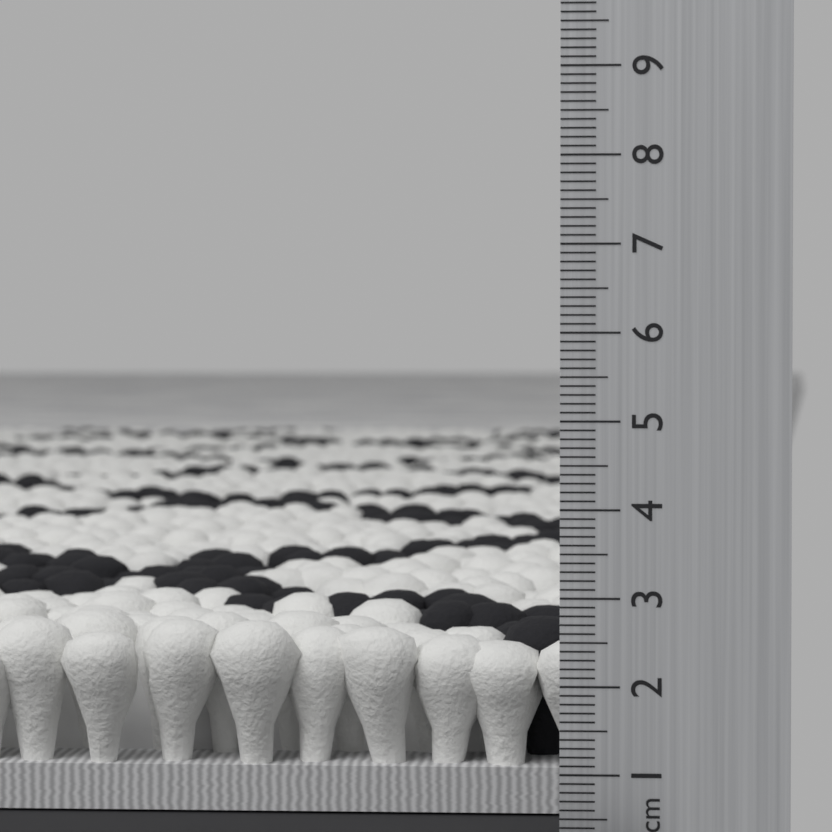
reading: 2.4 cm
